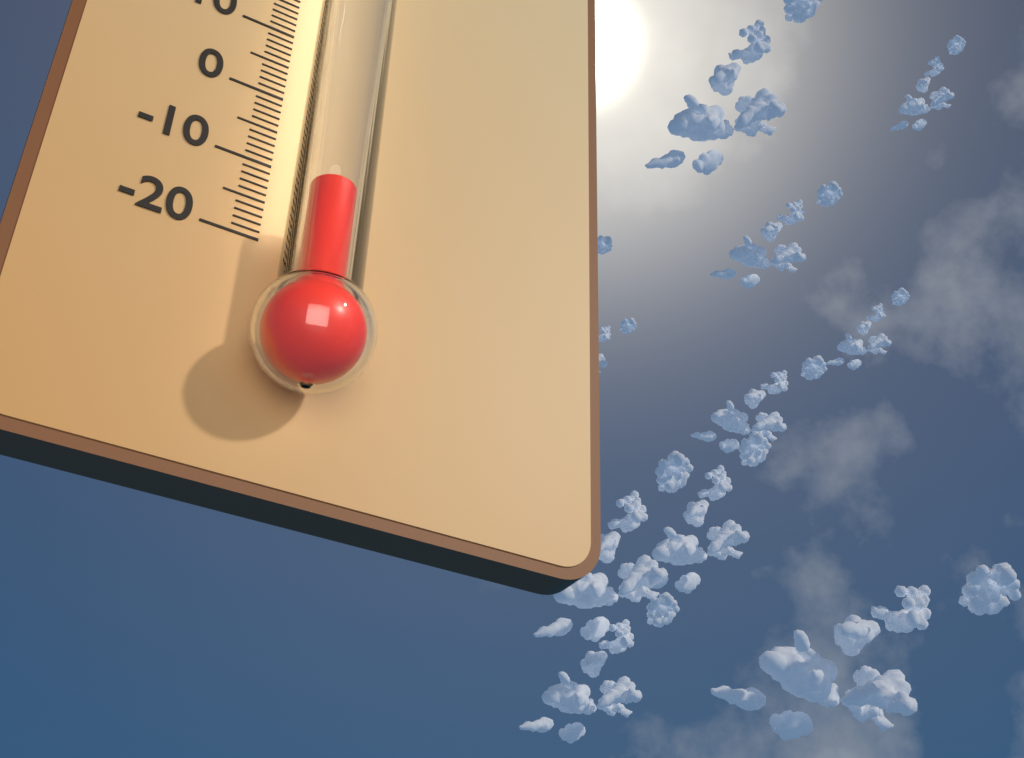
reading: -16 °C
